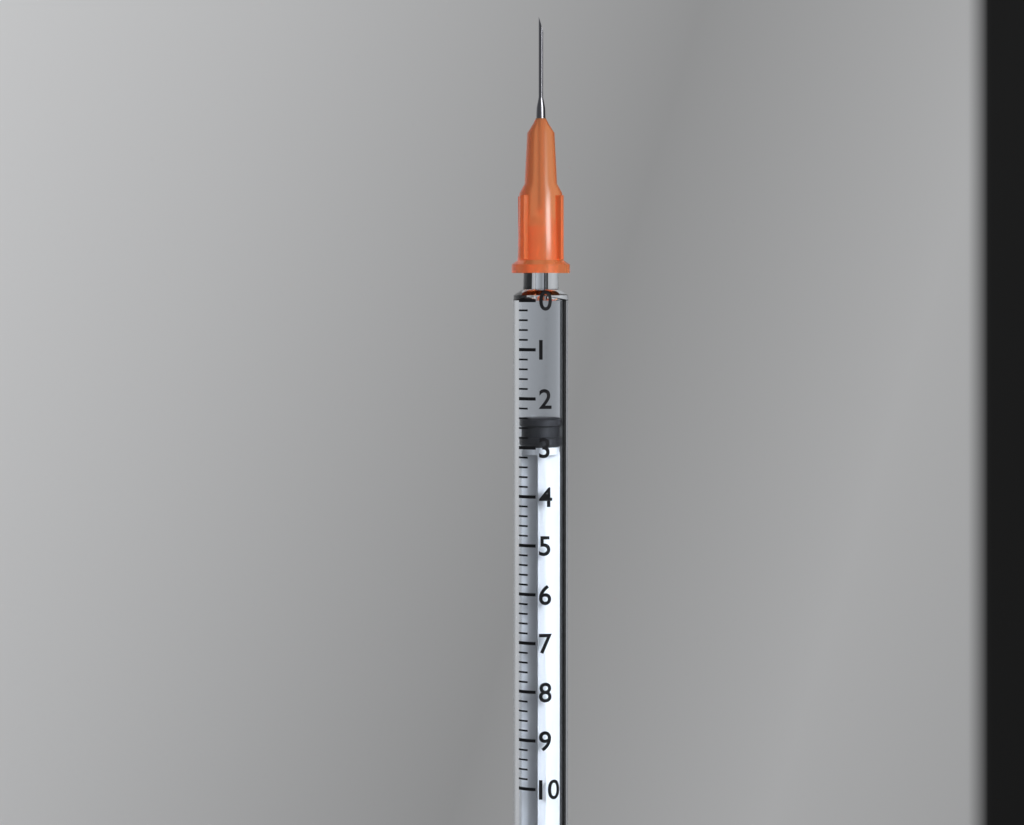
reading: 2.4 (no unit)
